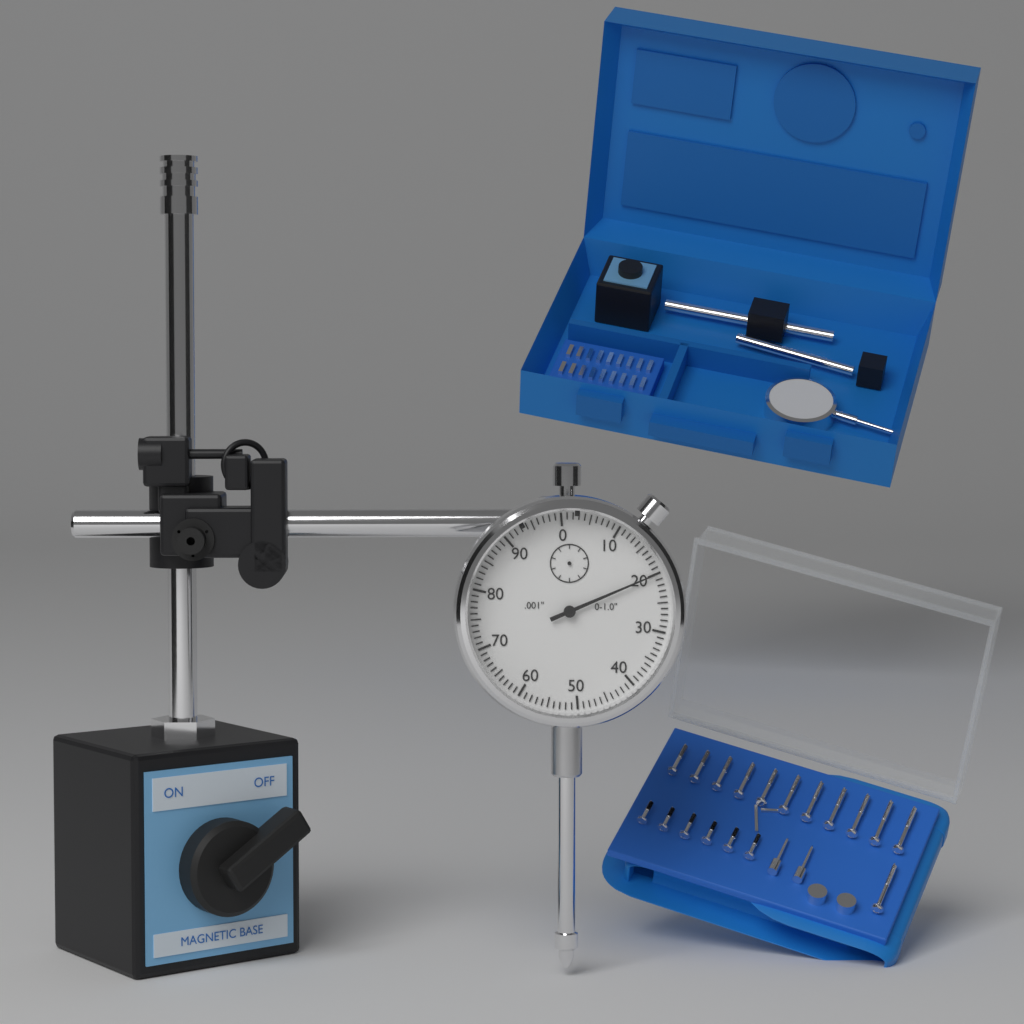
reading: 0.020 in
